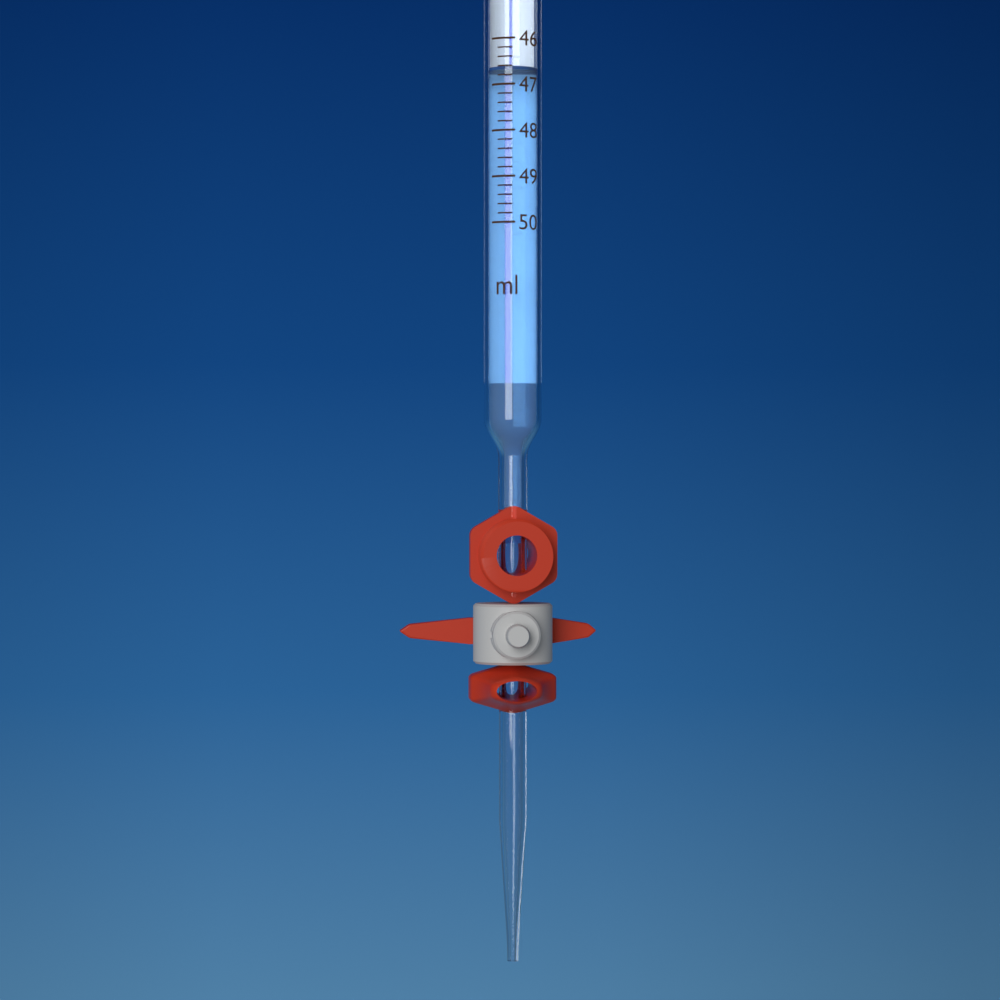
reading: 46.6 ml
